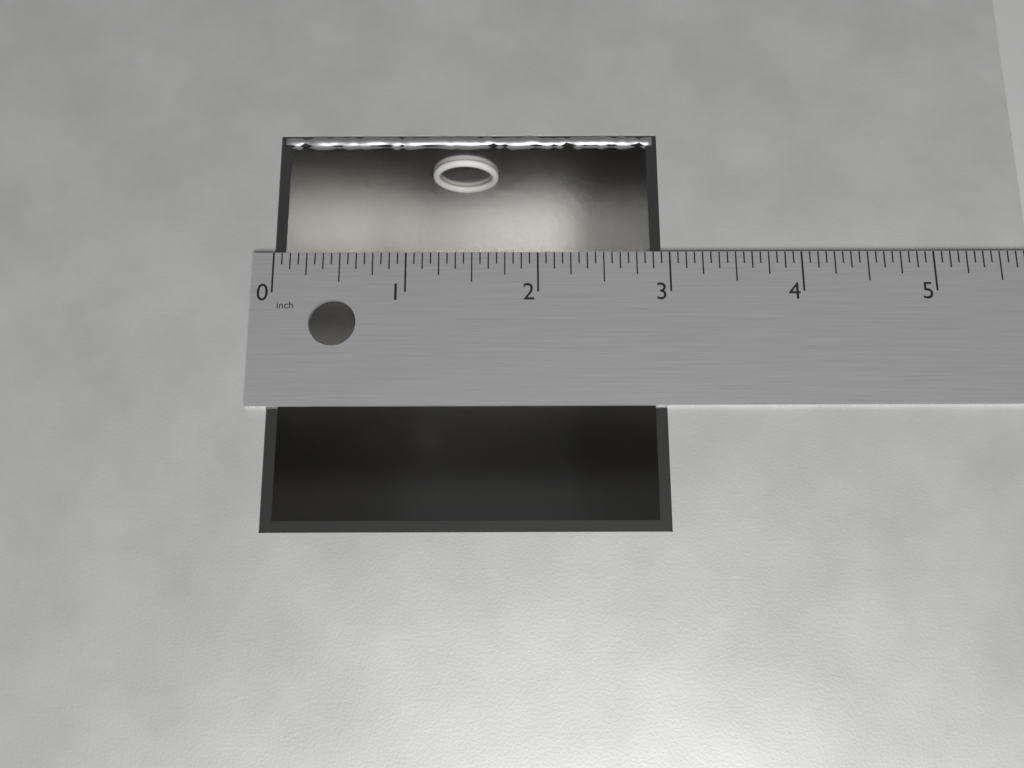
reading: 2.9375 in
